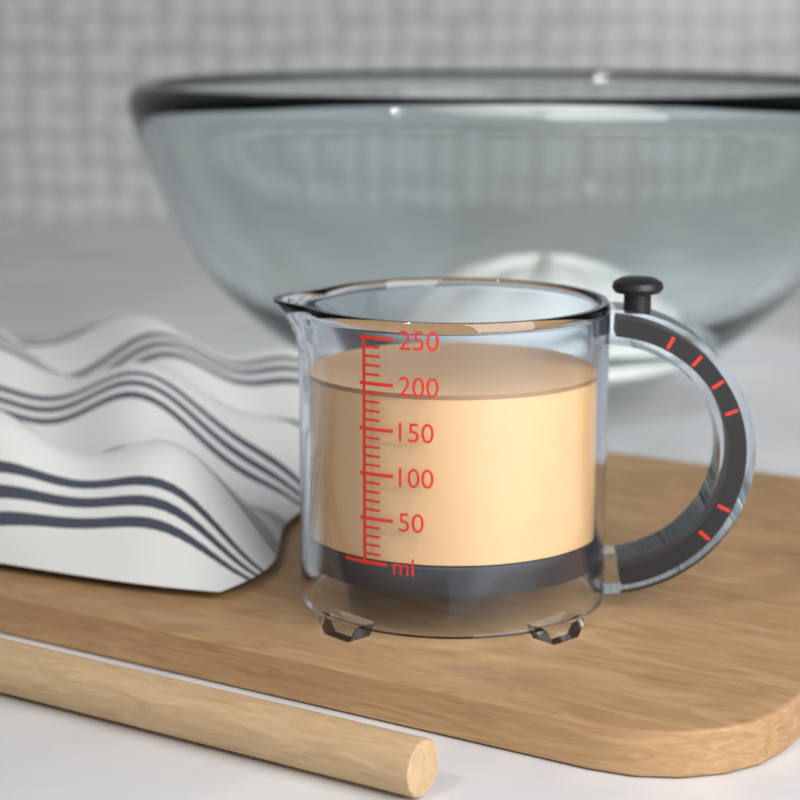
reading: 190 ml
